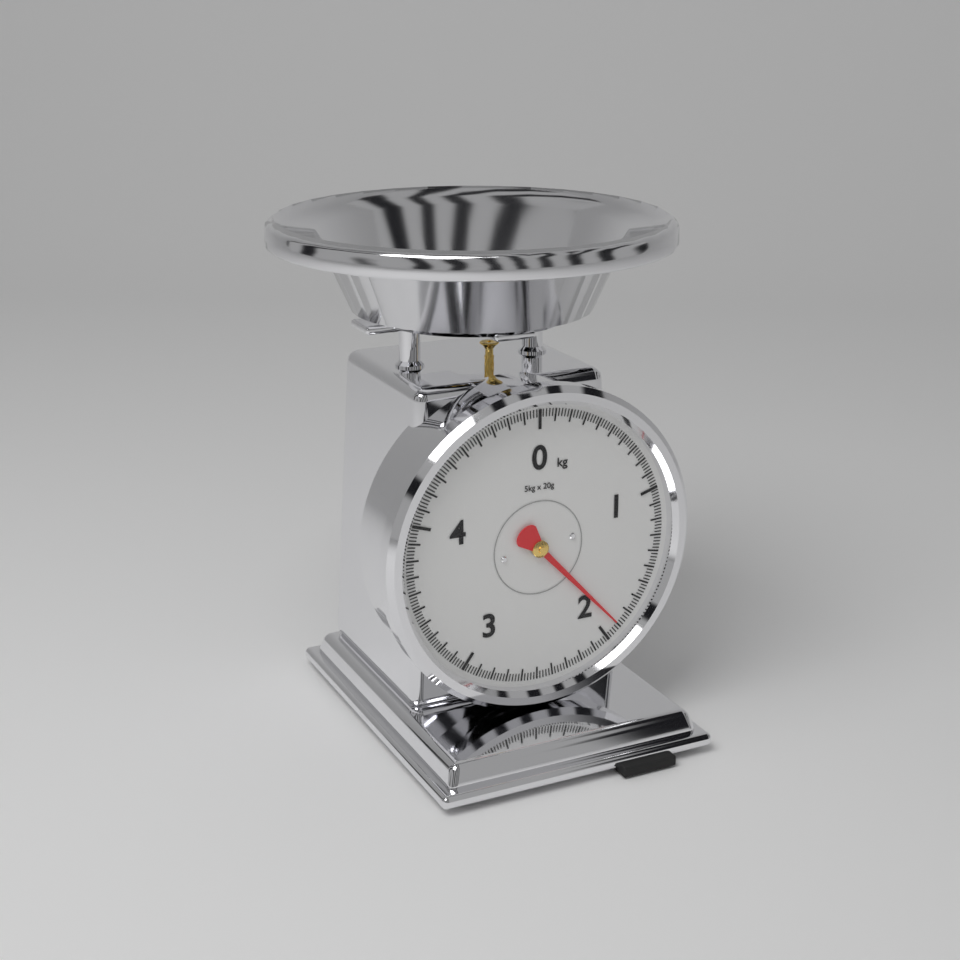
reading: 1.90 kg
